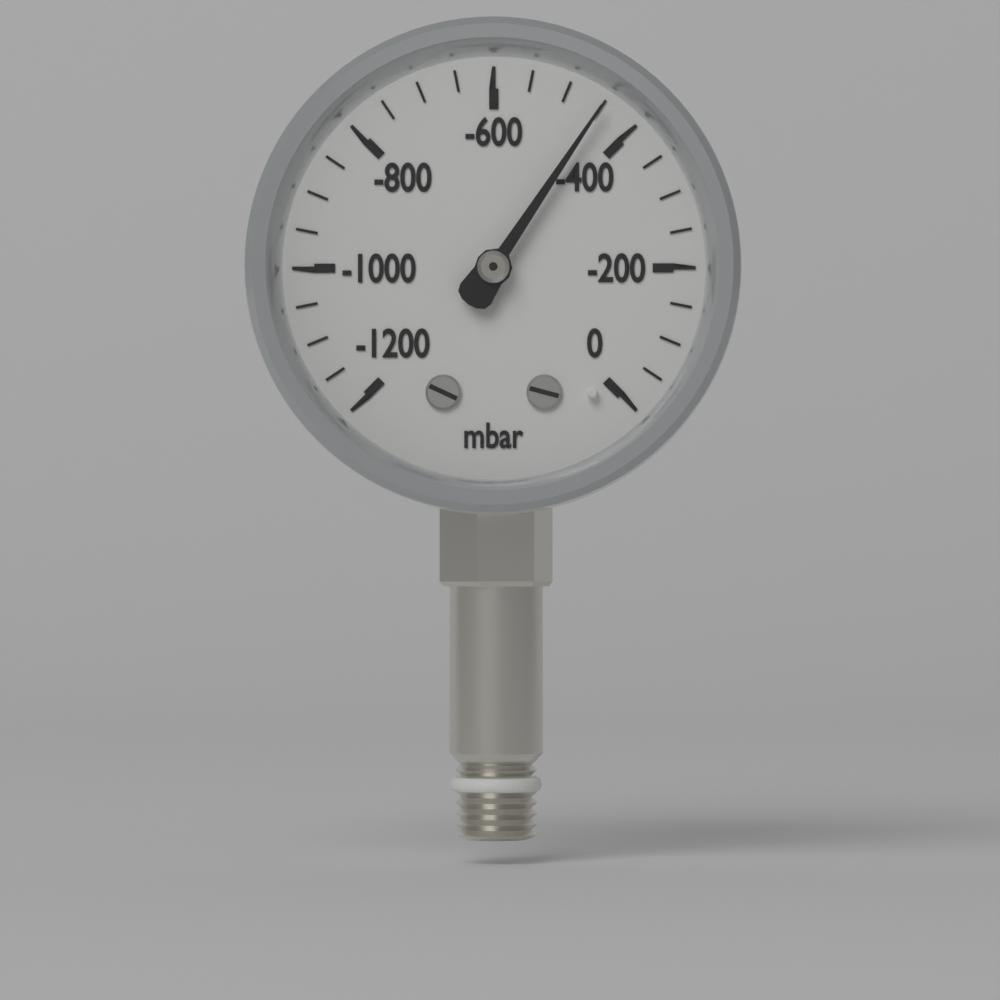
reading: -450 mbar
